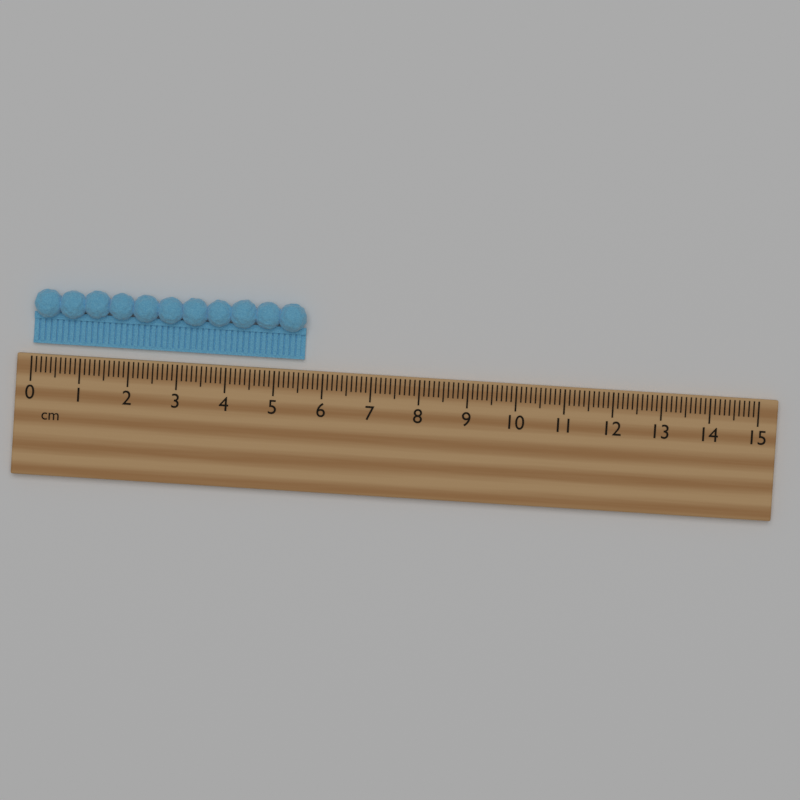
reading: 5.6 cm
